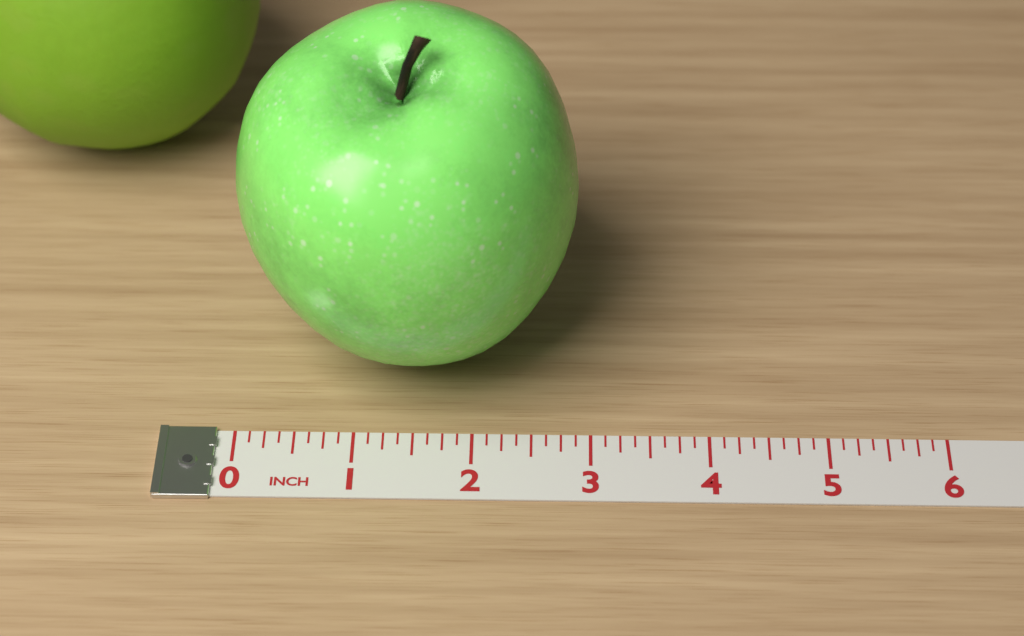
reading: 2.875 inch
